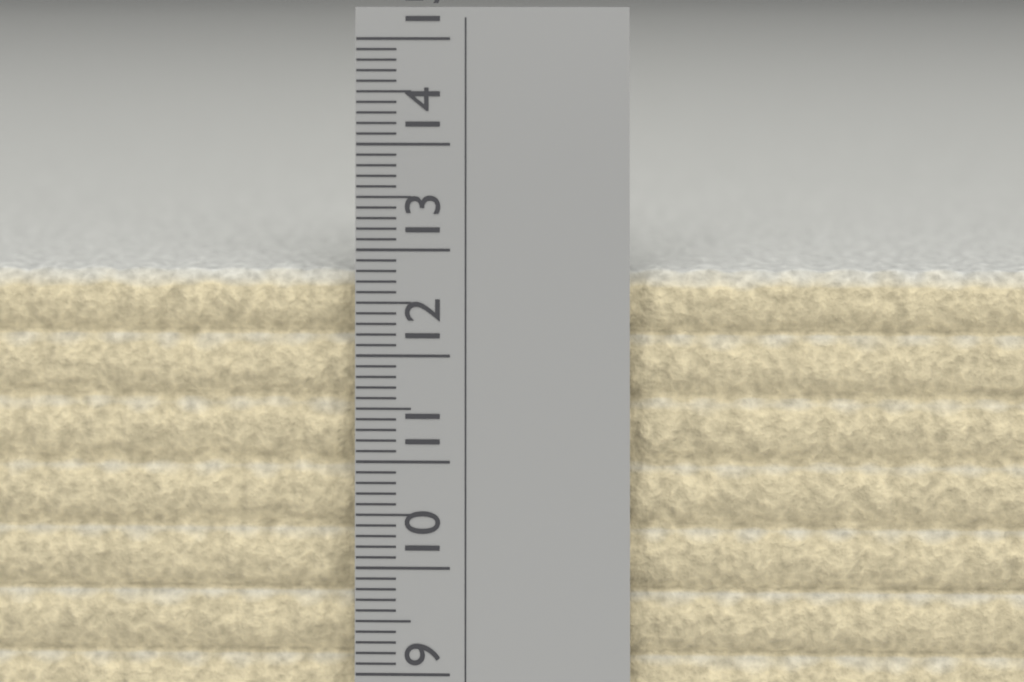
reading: 12.8 cm
